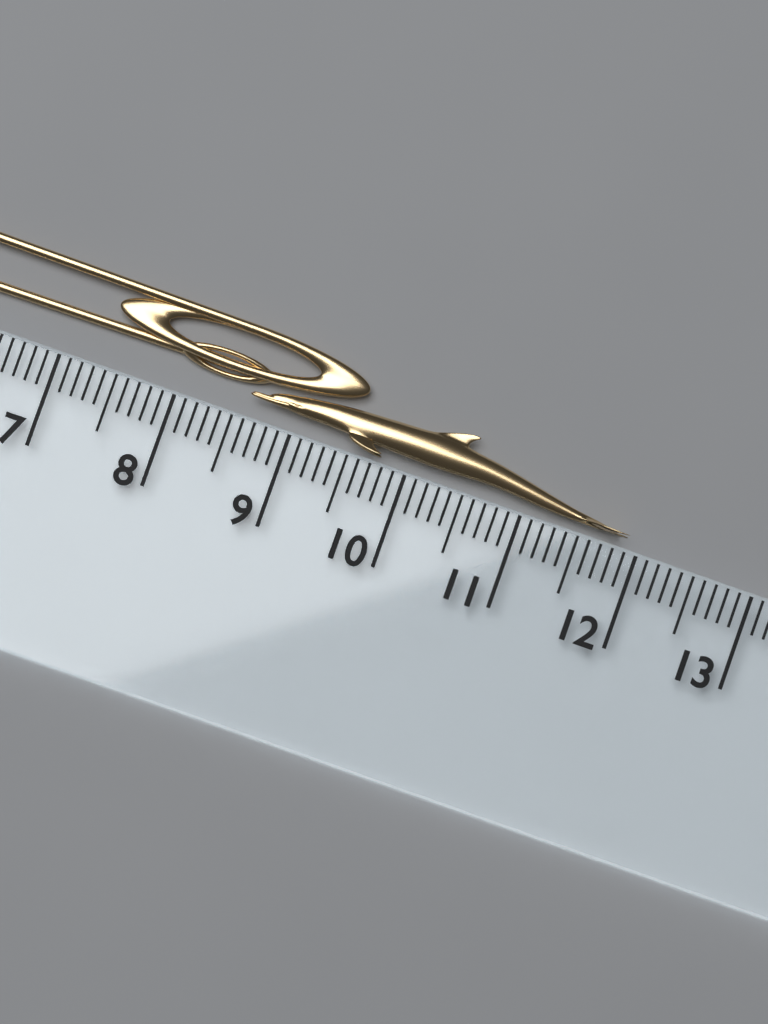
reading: 11.9 cm
